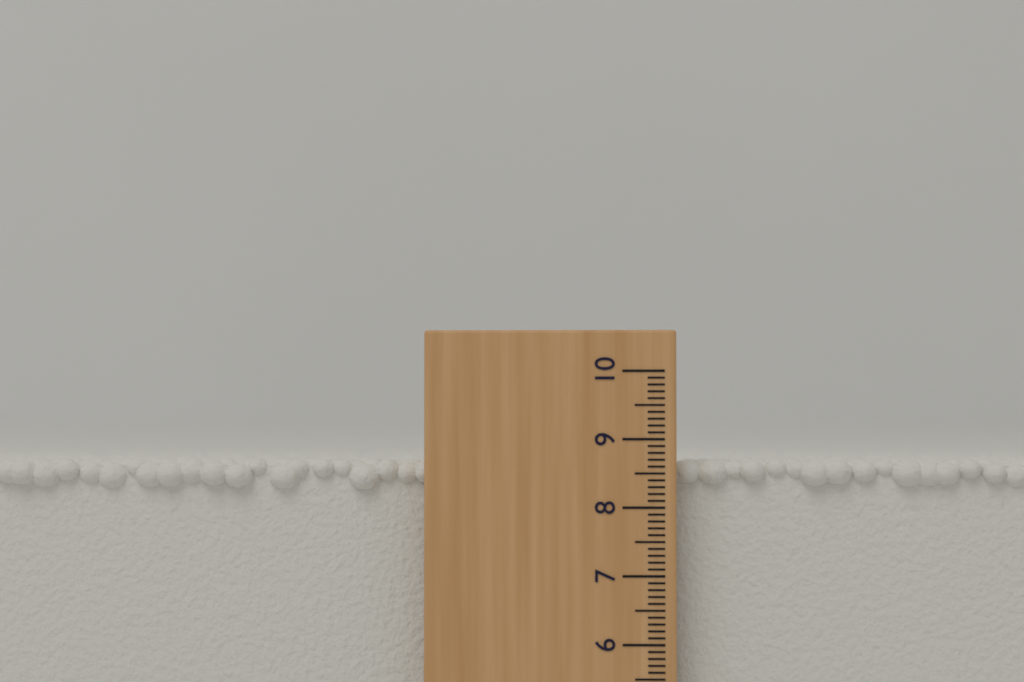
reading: 8.7 (no unit)
